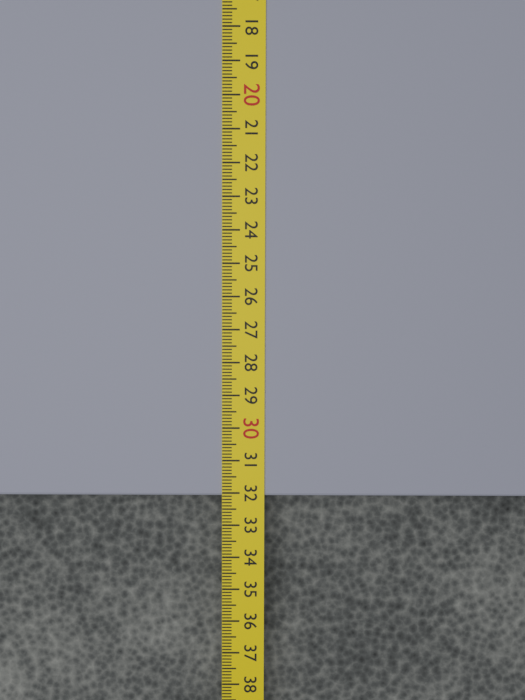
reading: 32.1 cm
